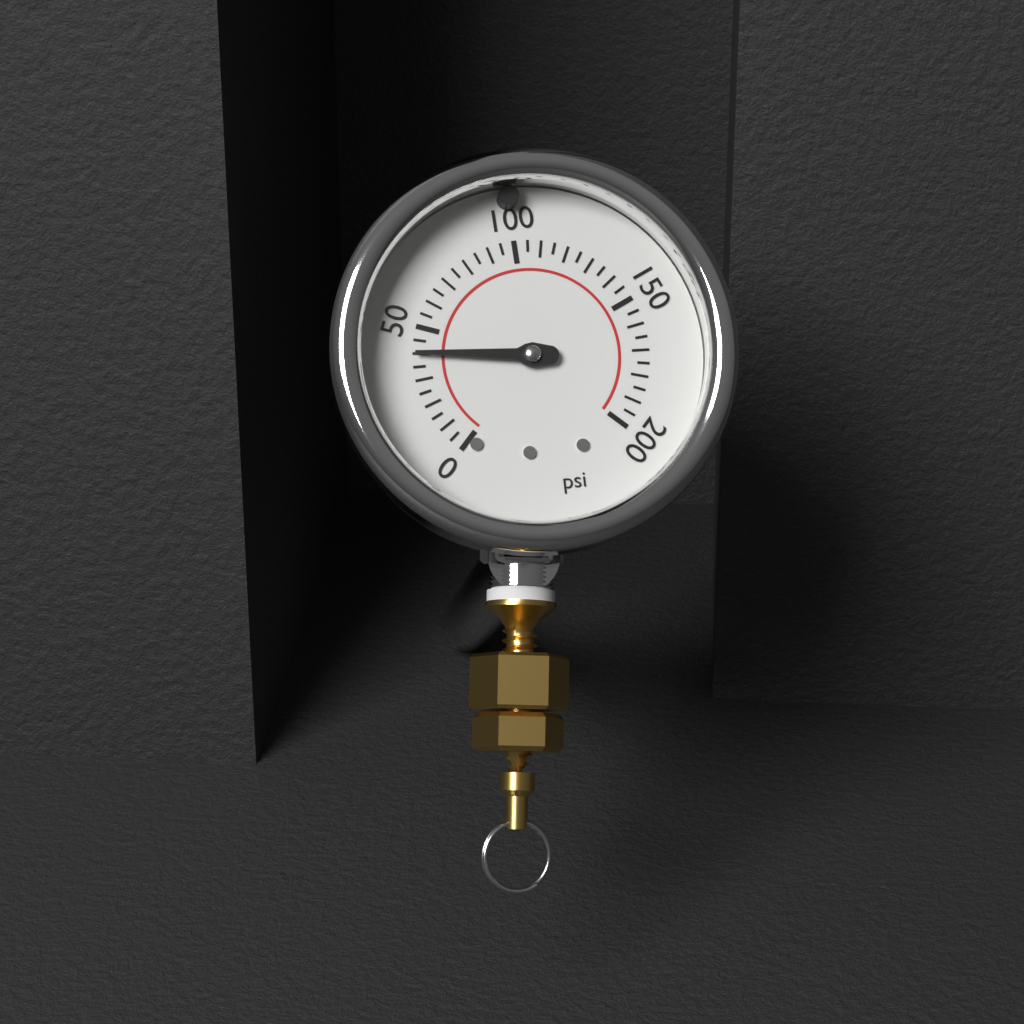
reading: 40 psi
